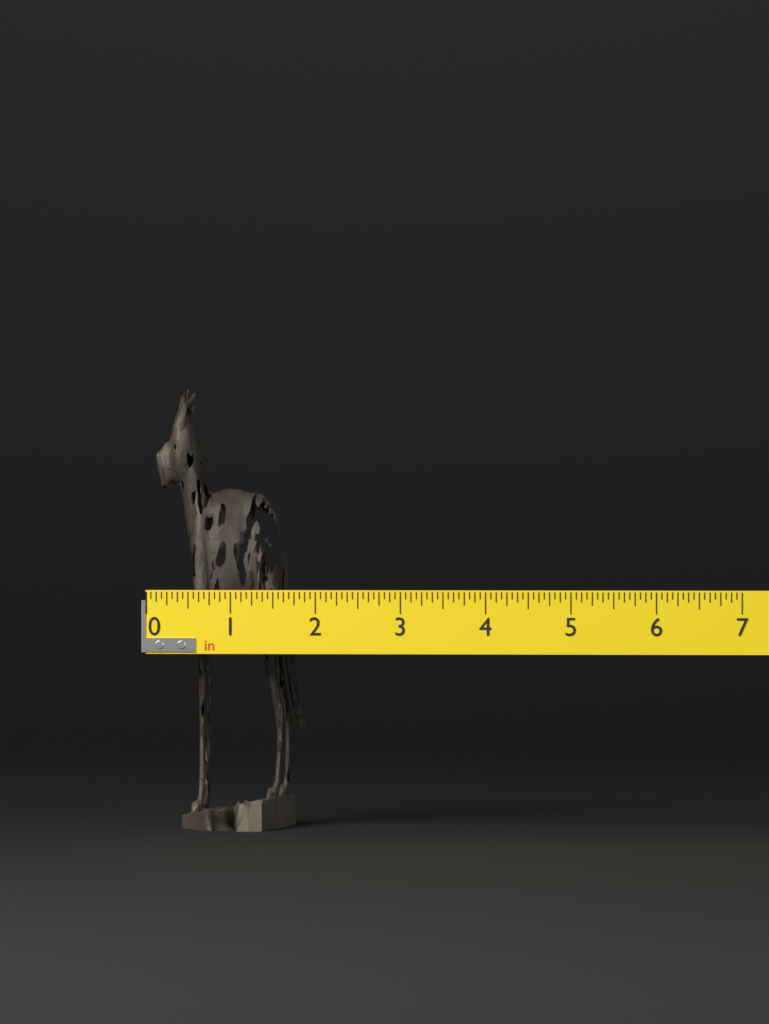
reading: 1.7500 in
